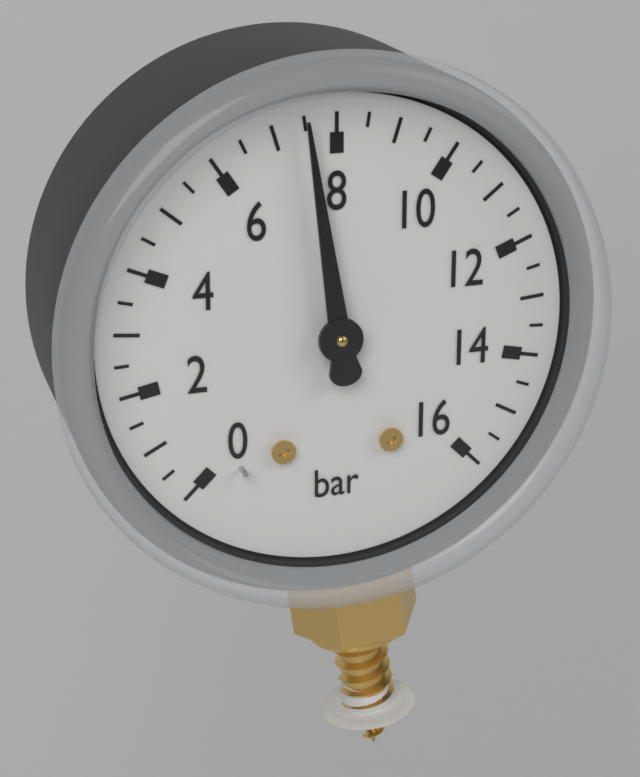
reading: 7.5 bar
